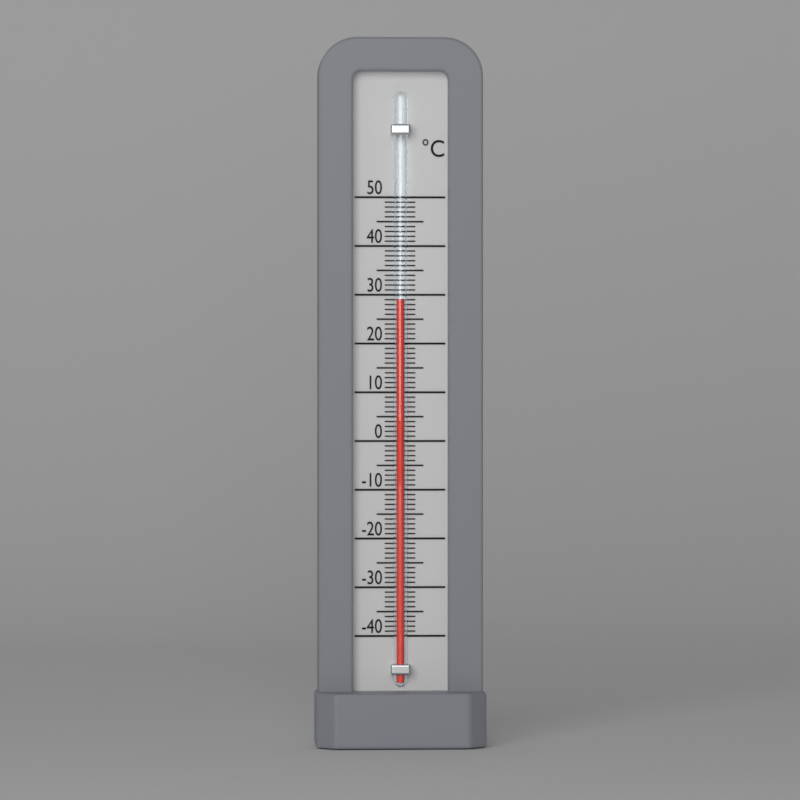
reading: 29 °C
